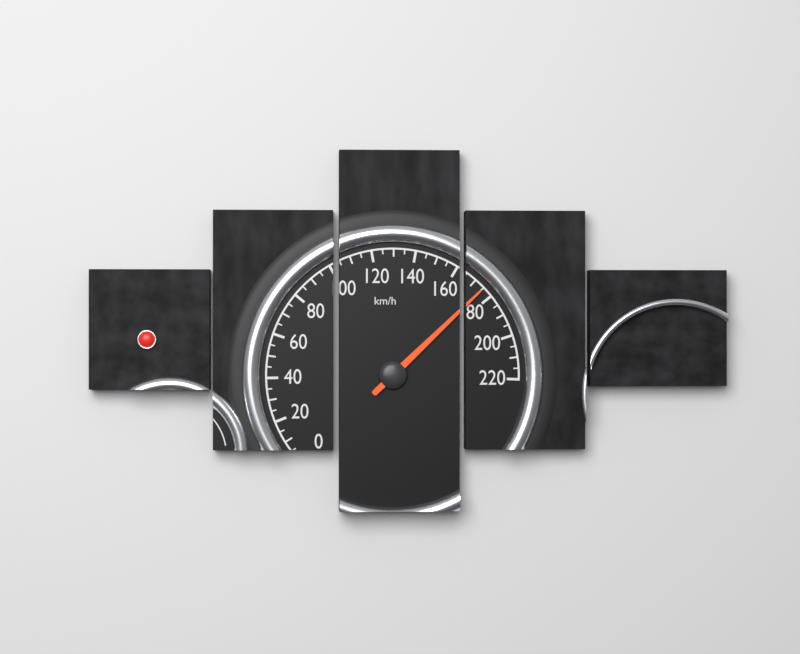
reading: 175 km/h
